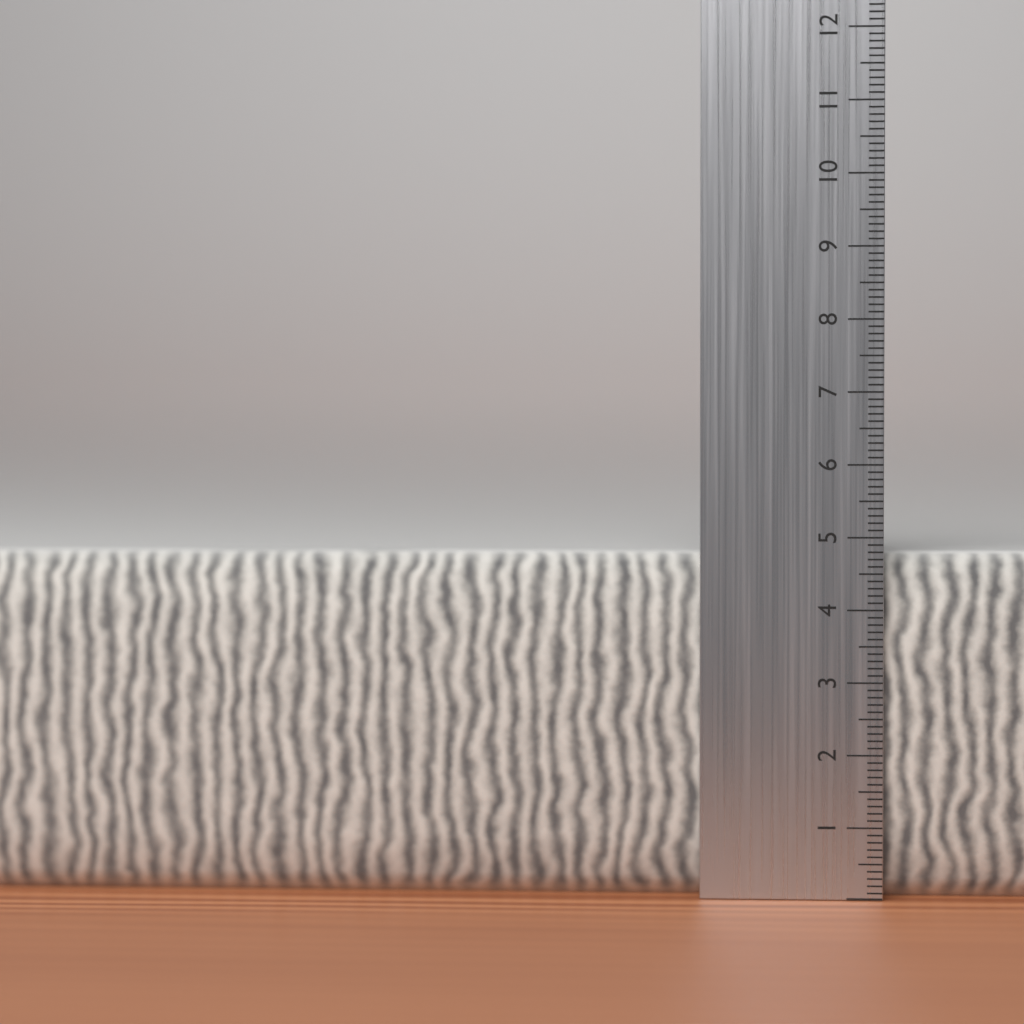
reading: 4.8 cm
